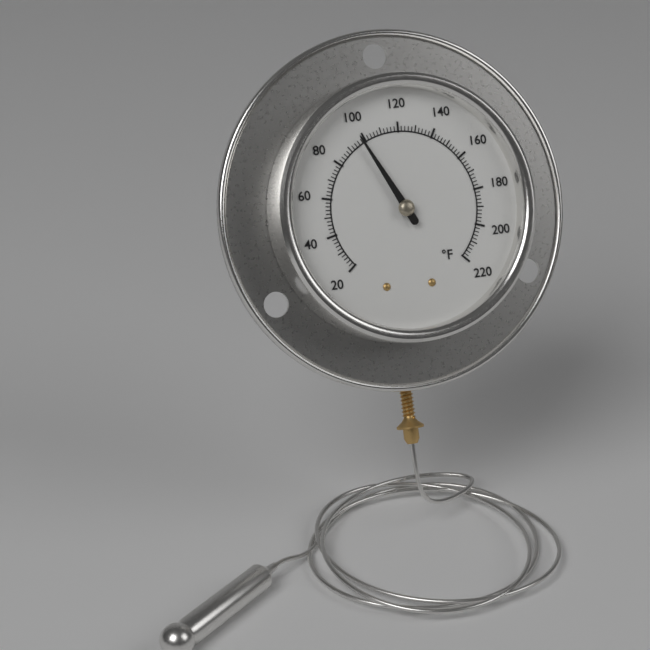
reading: 98 °F
